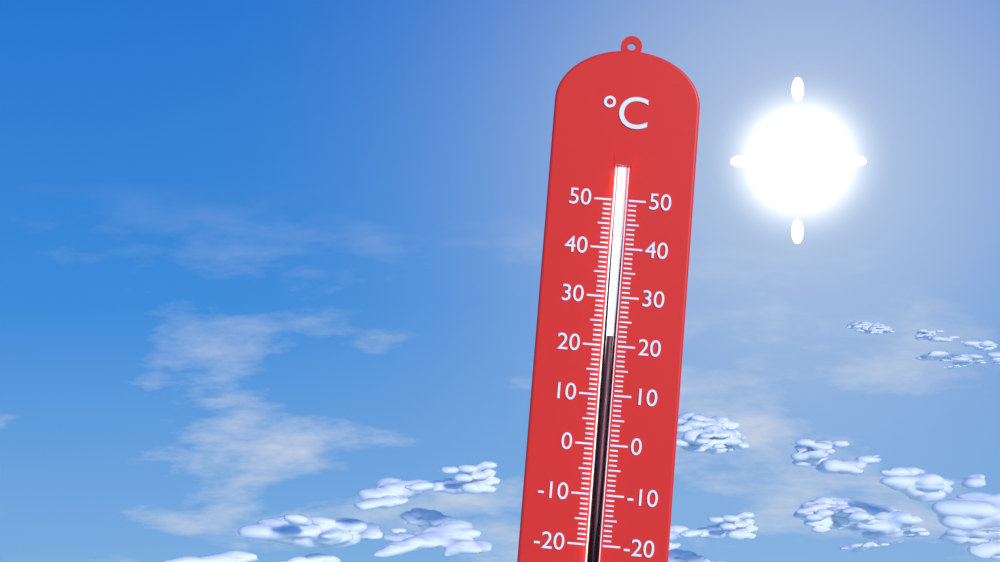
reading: 22 °C
